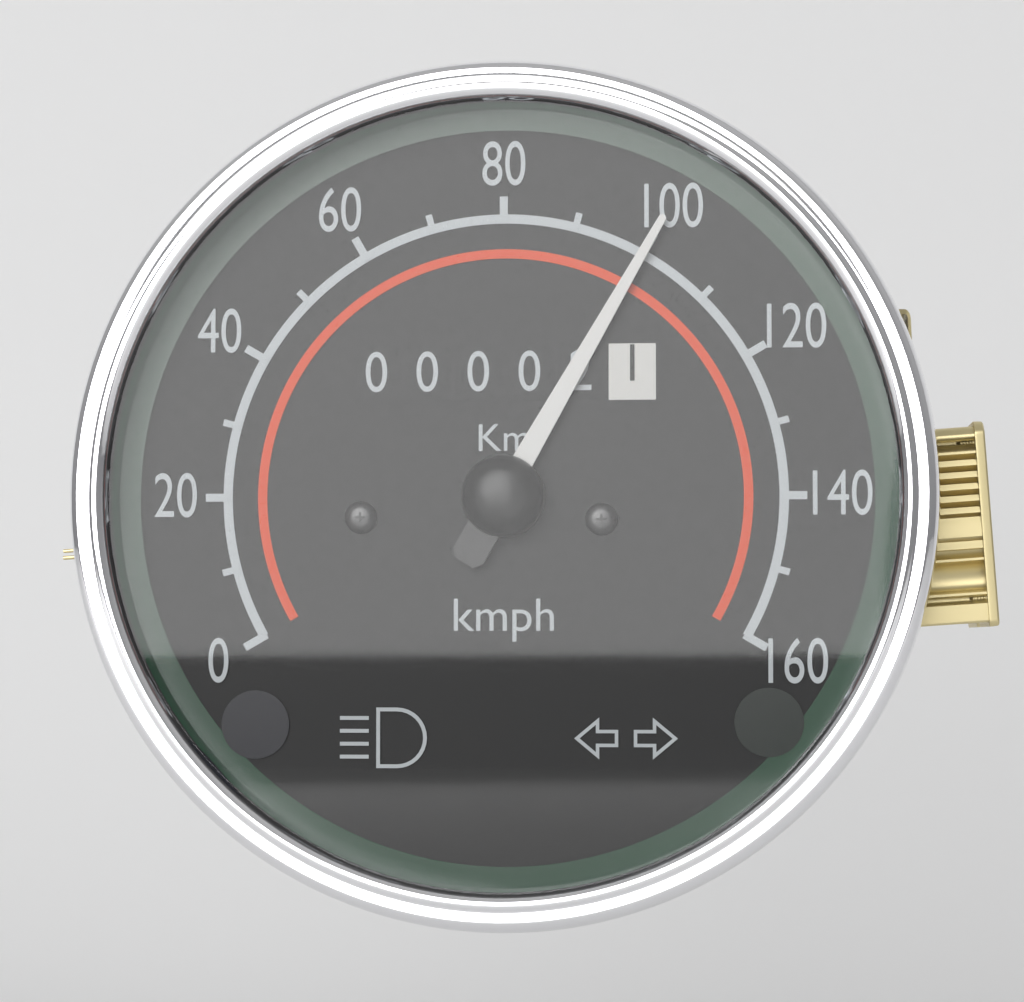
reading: 100 kmph
